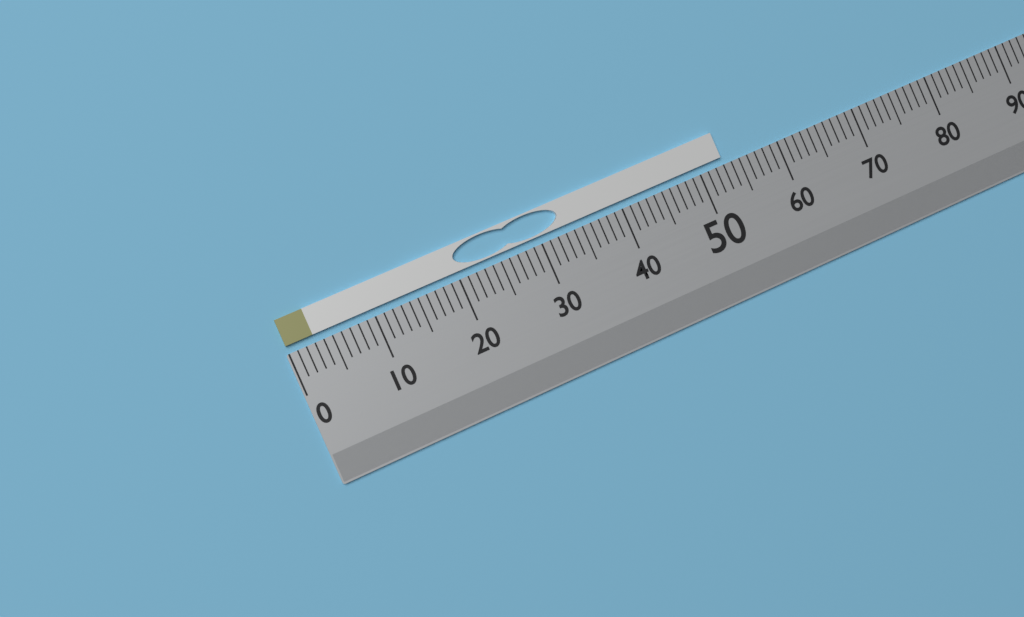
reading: 53 (no unit)
